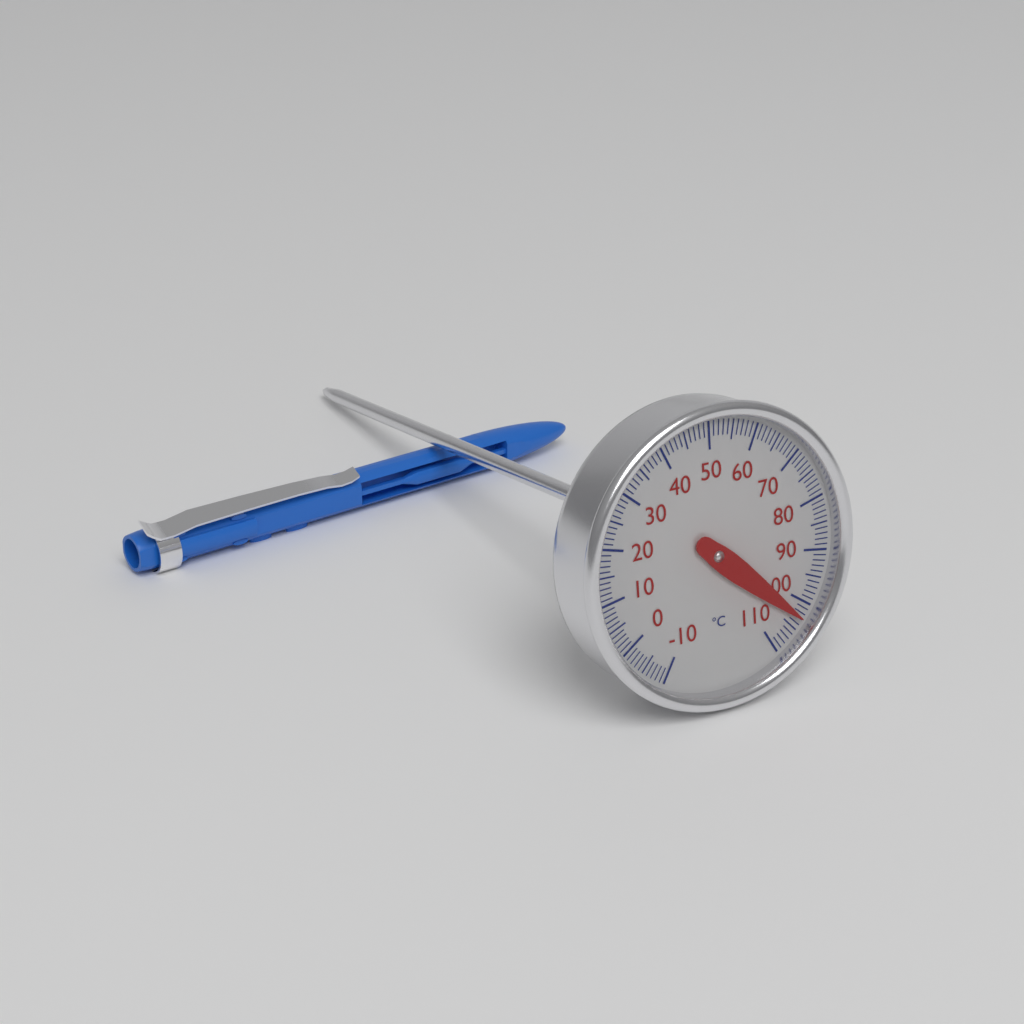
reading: 103 °C
